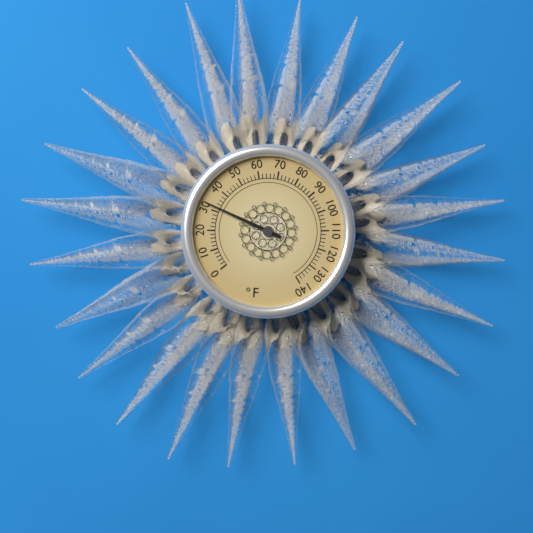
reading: 32 °F
